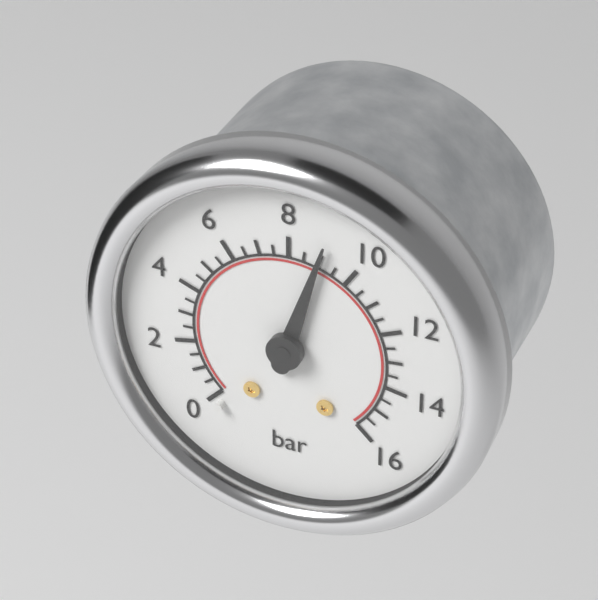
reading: 9.0 bar
